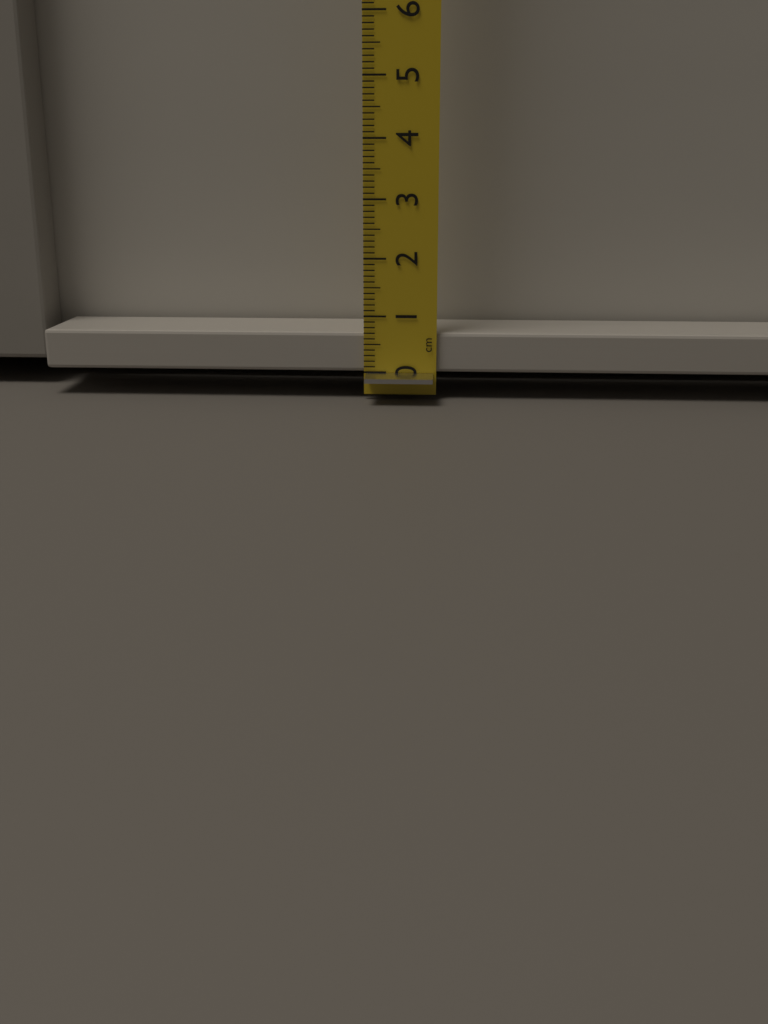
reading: 0.7 cm
